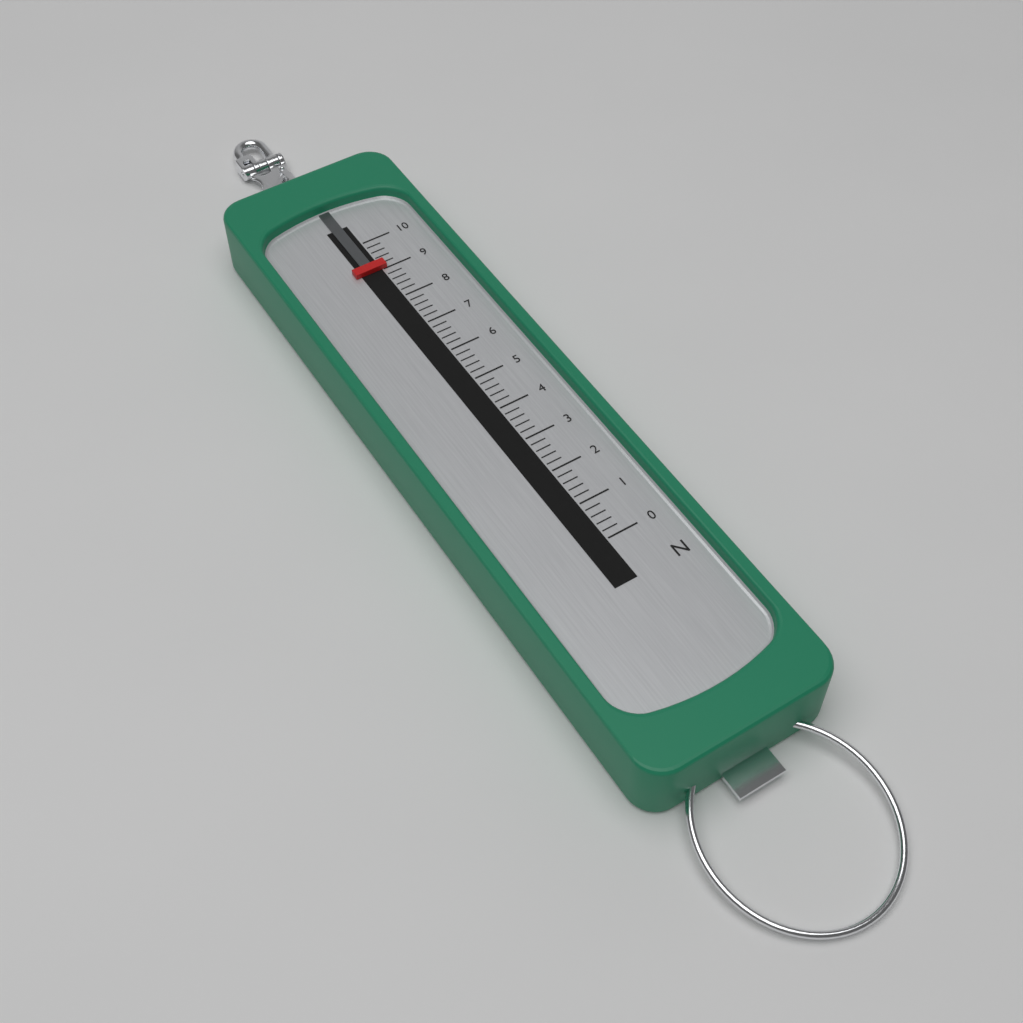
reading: 9.0 N
